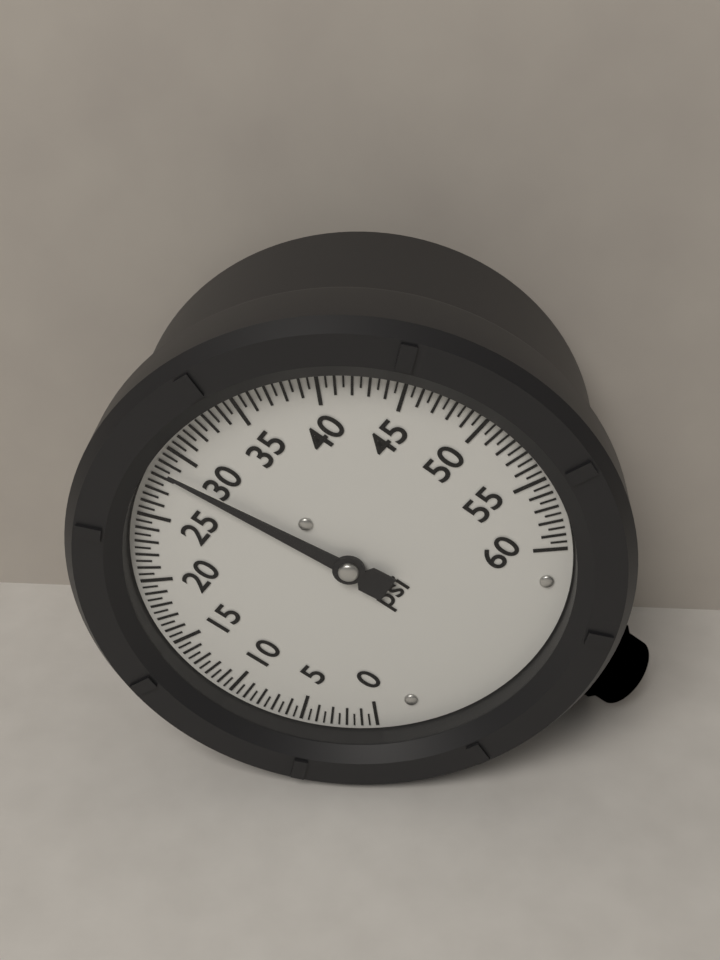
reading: 28.5 psi
